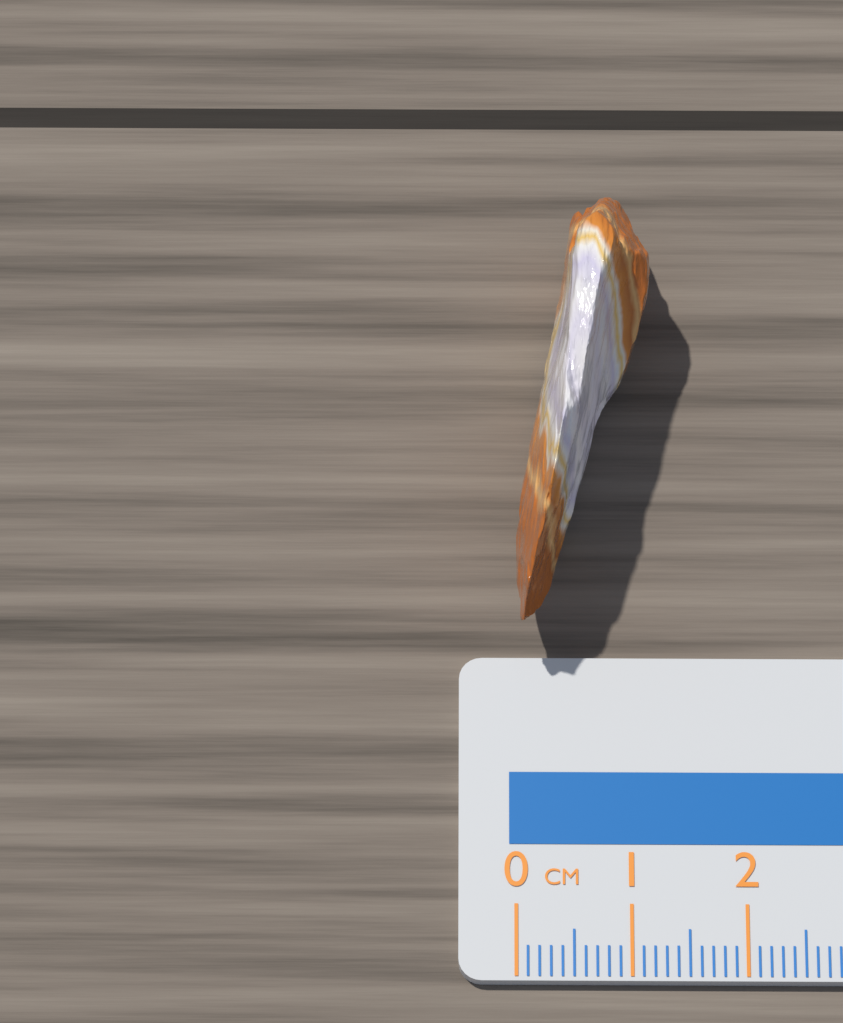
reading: 1.2 cm
